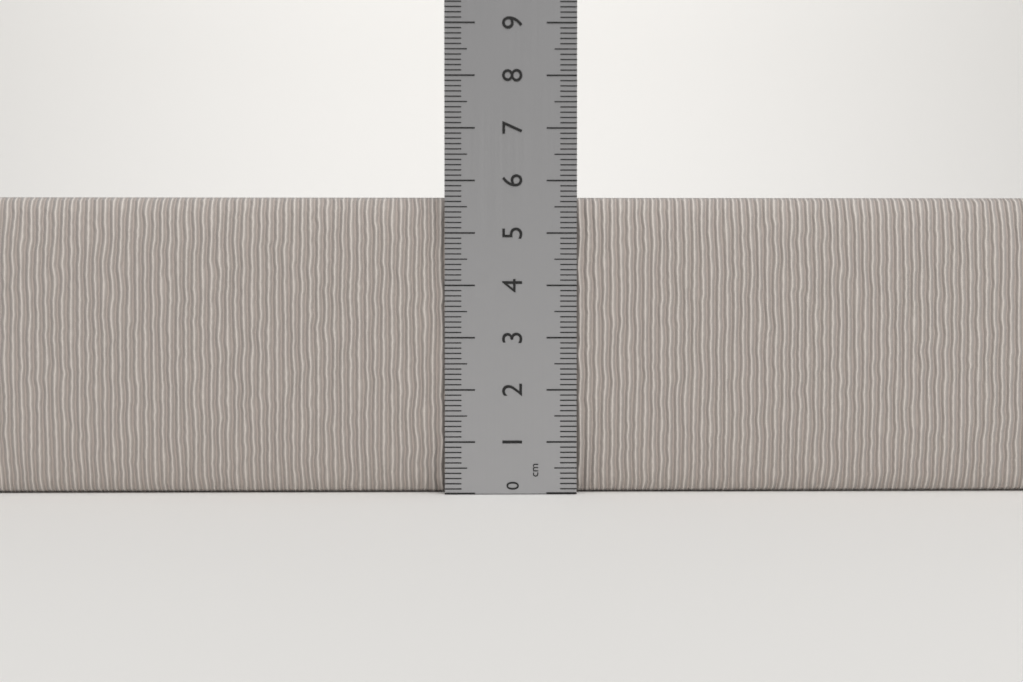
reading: 5.7 cm
